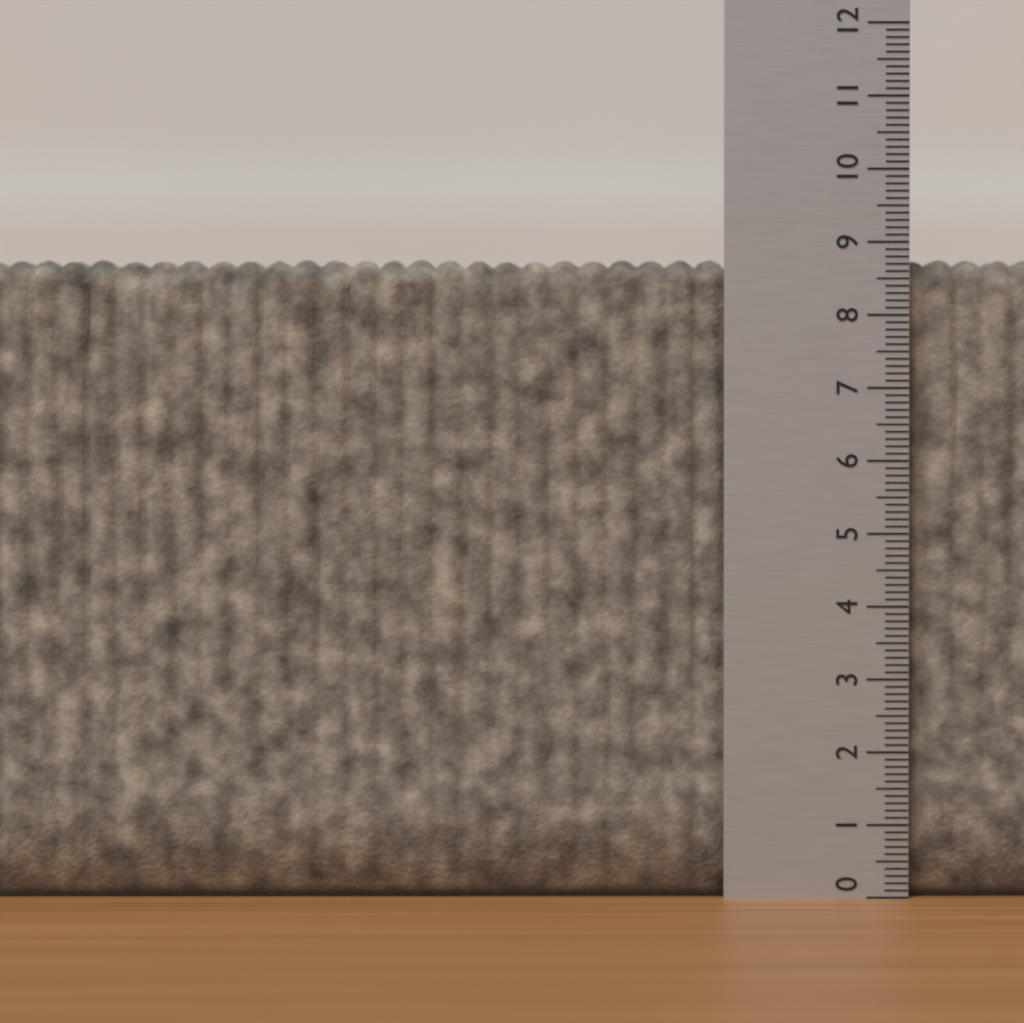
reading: 8.8 (no unit)
